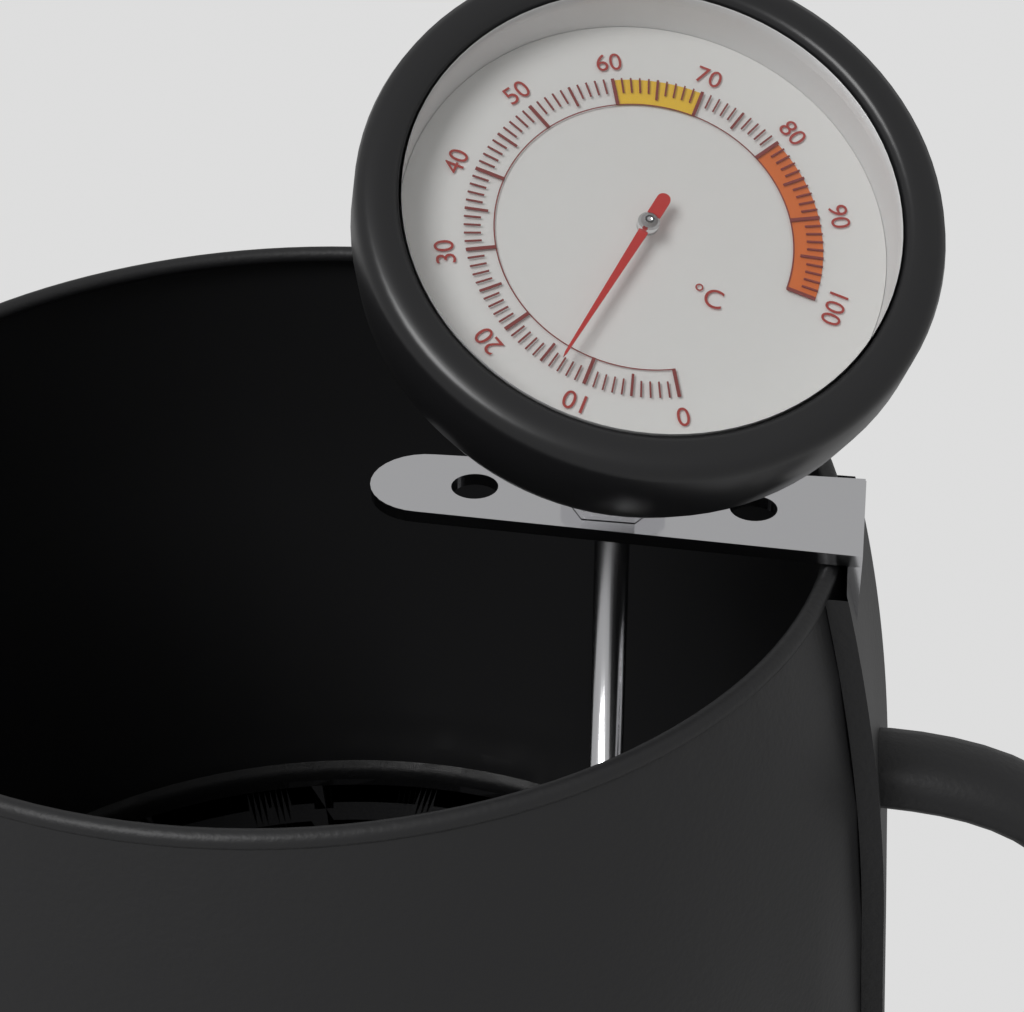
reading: 13 °C
